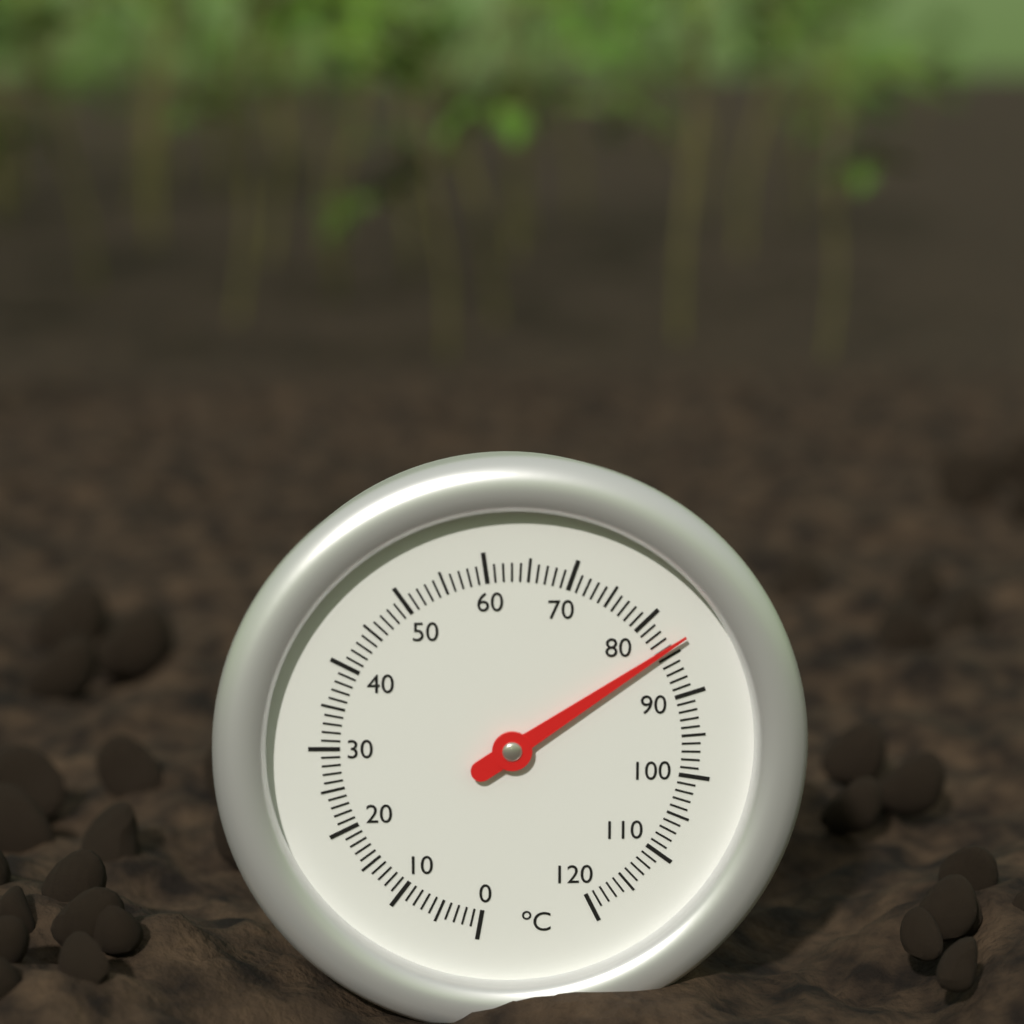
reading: 84 °C
